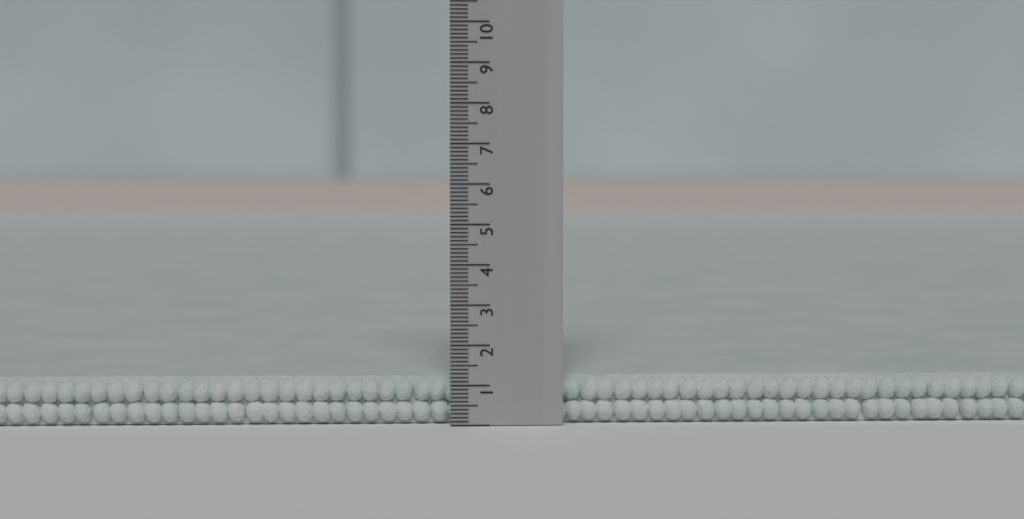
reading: 1.2 (no unit)
